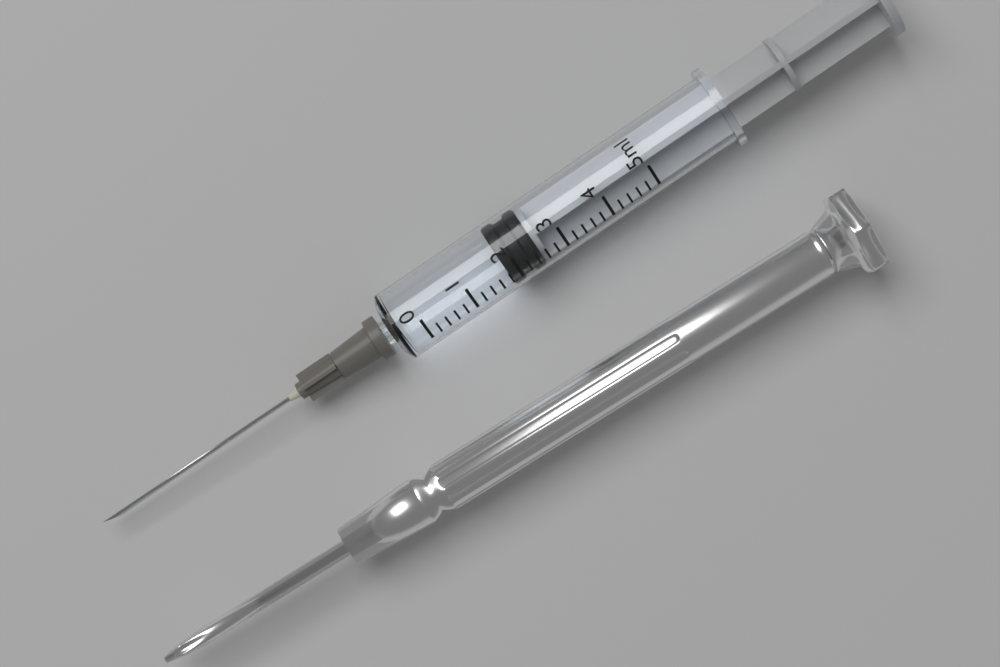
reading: 1.8 ml
